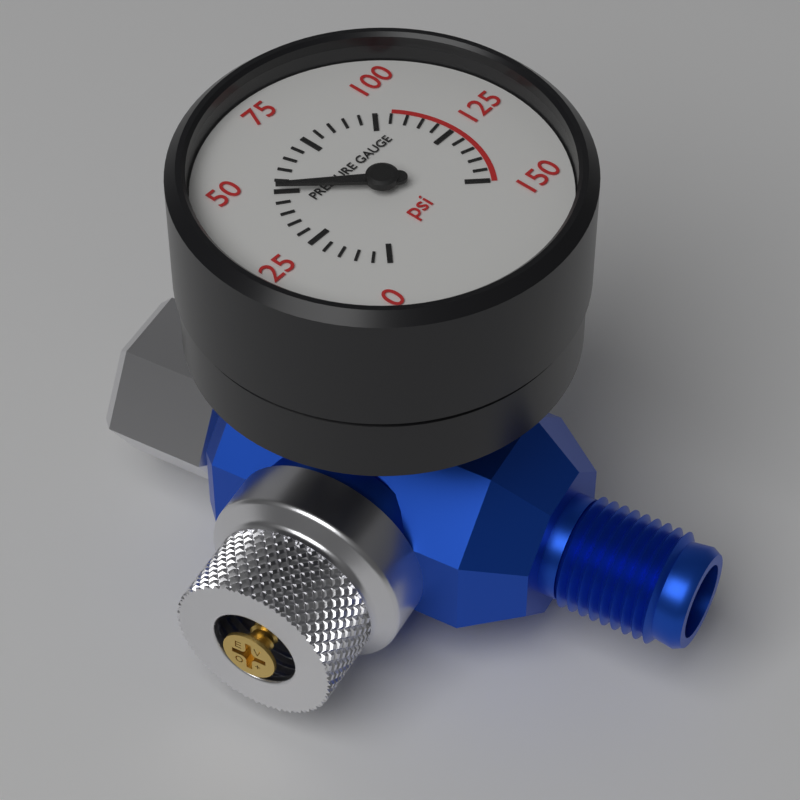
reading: 50 psi
